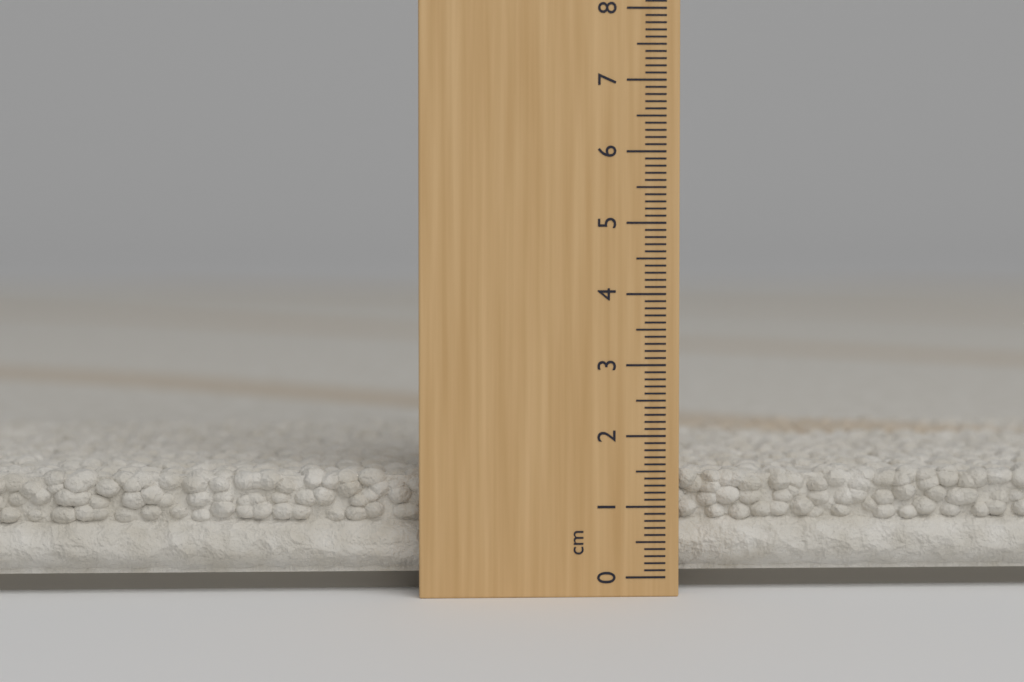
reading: 1.5 cm
